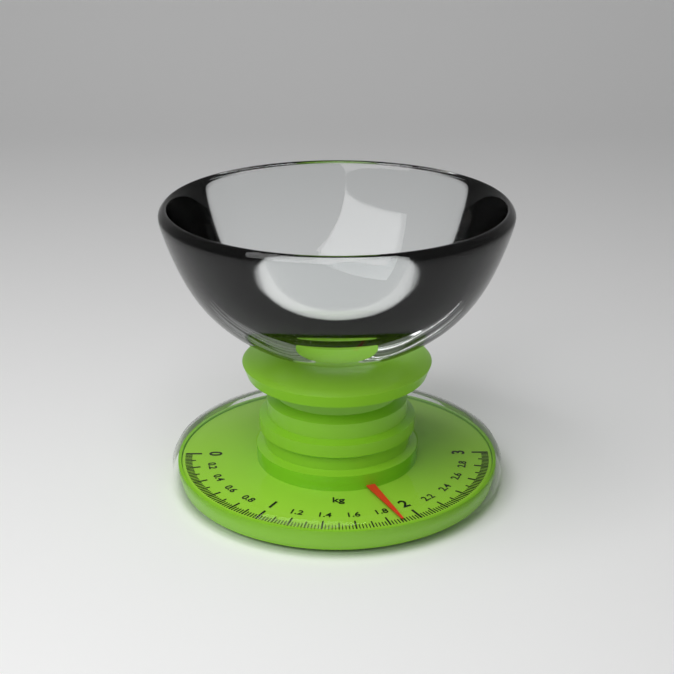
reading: 1.88 kg
